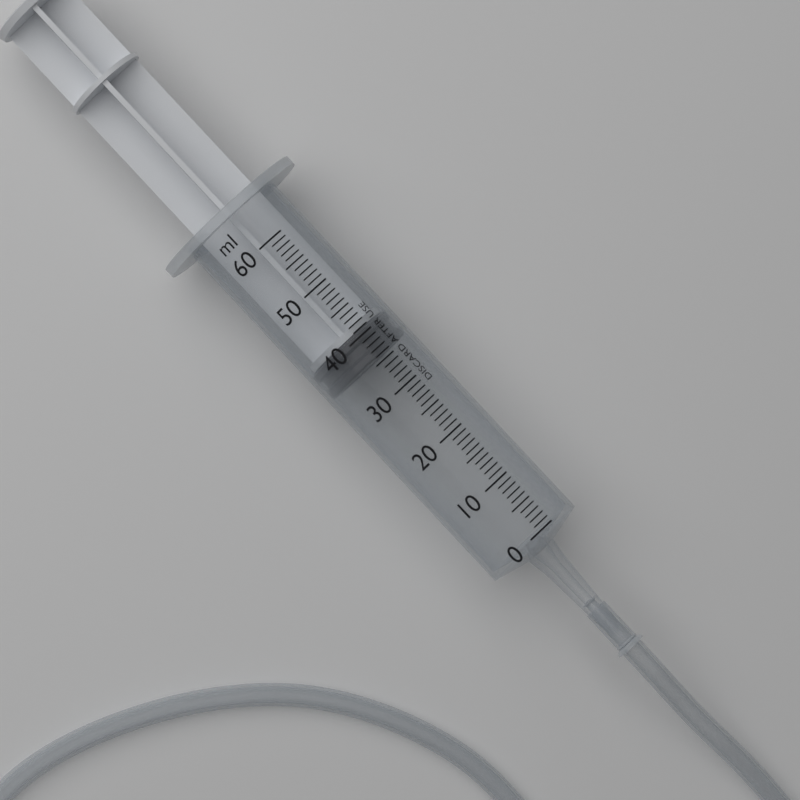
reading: 36 ml
